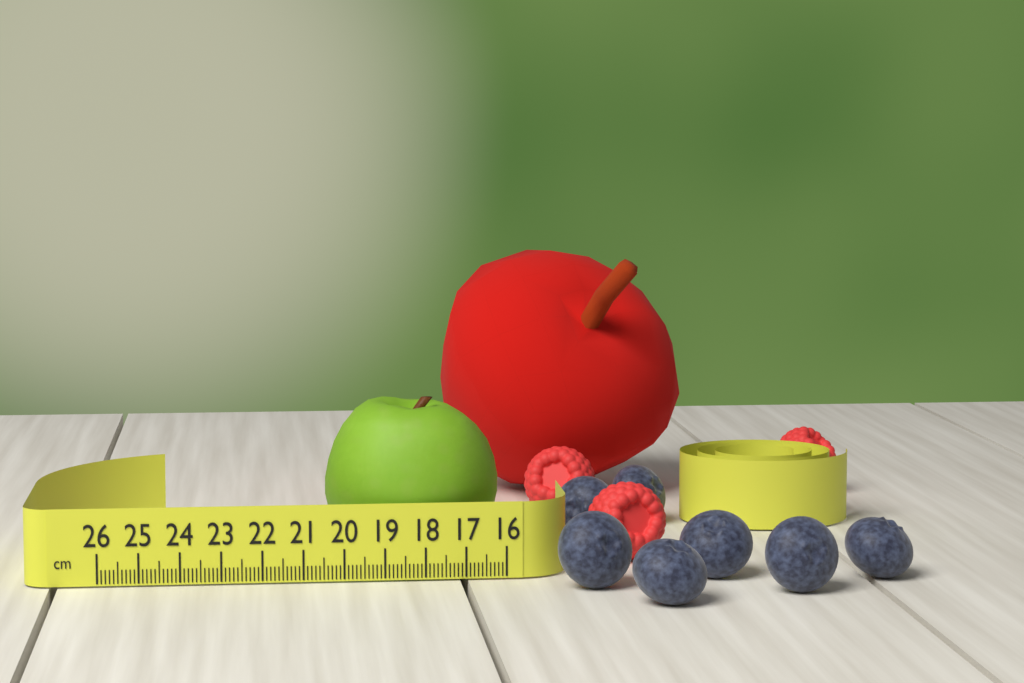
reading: 20.4 cm
